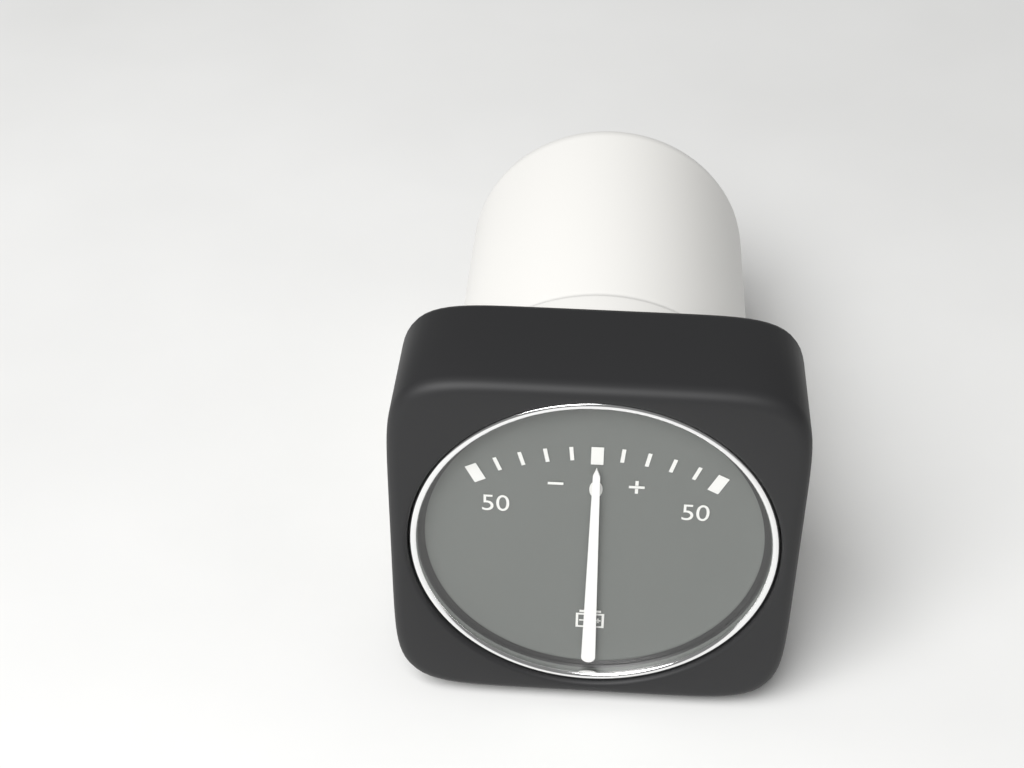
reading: 0 (no unit)
